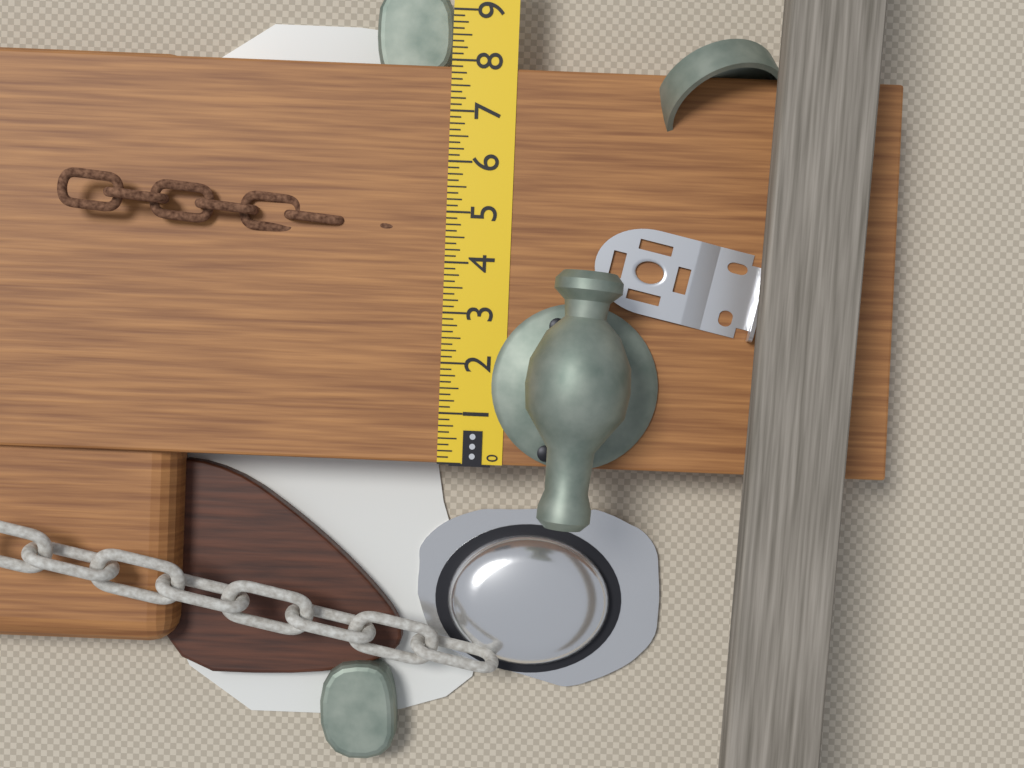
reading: 7.875 in
